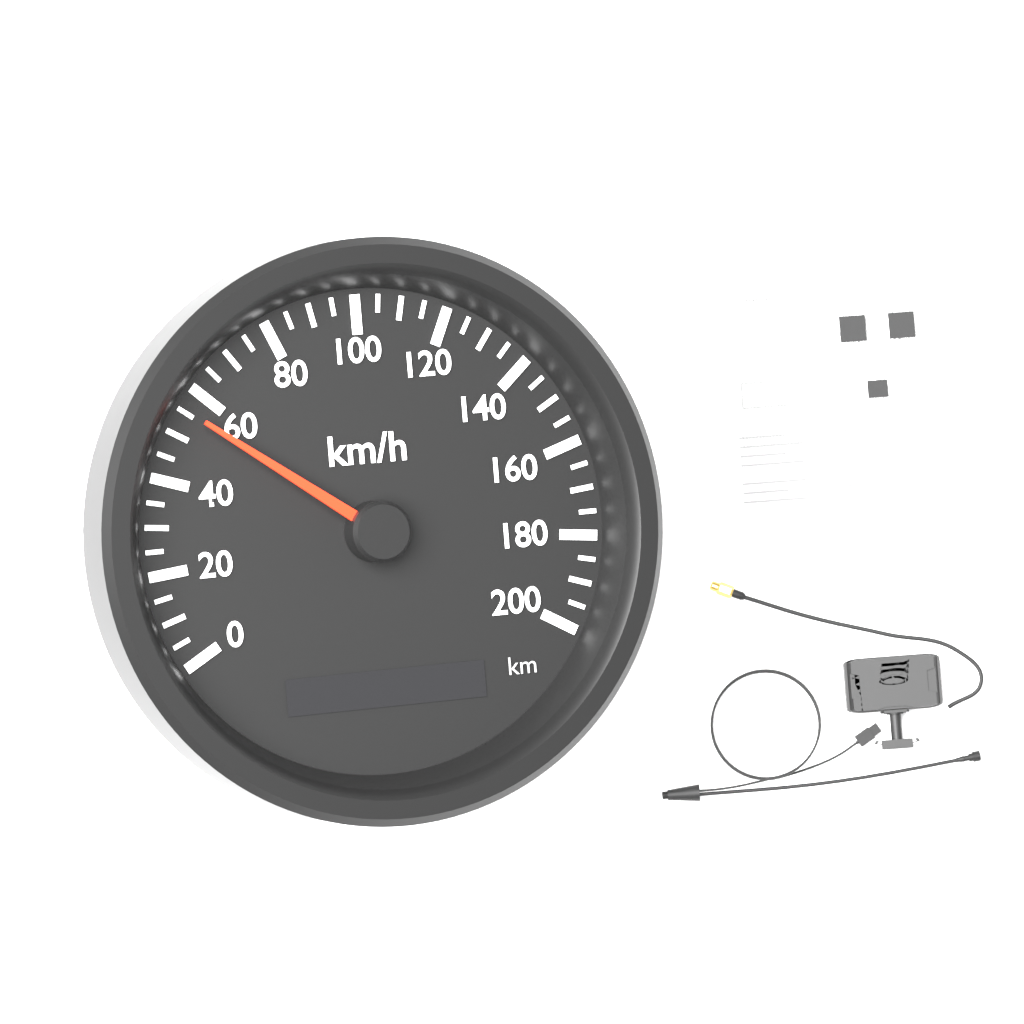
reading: 55 km/h
